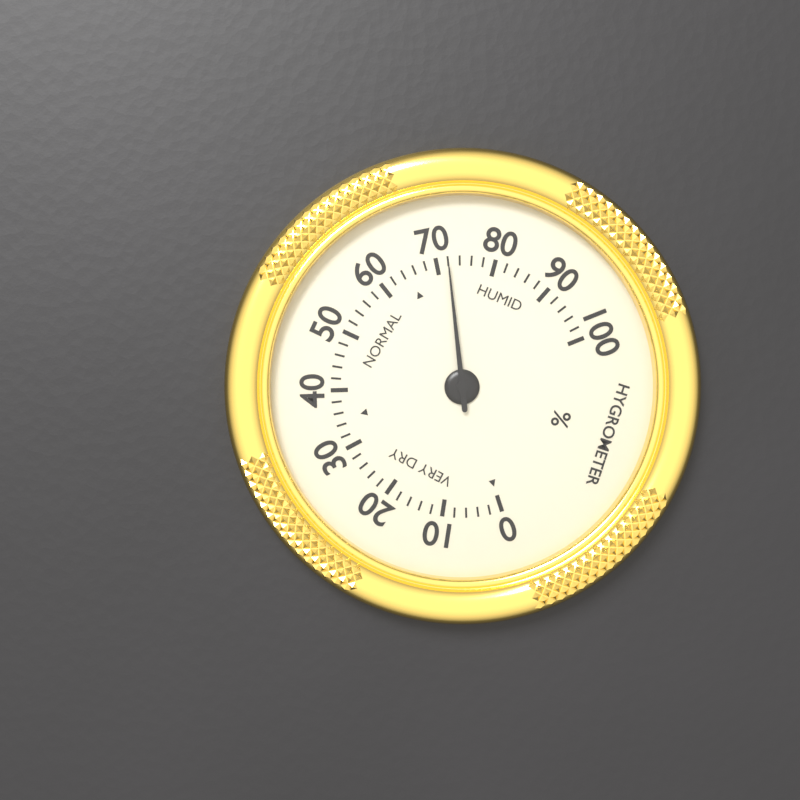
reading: 72 %
